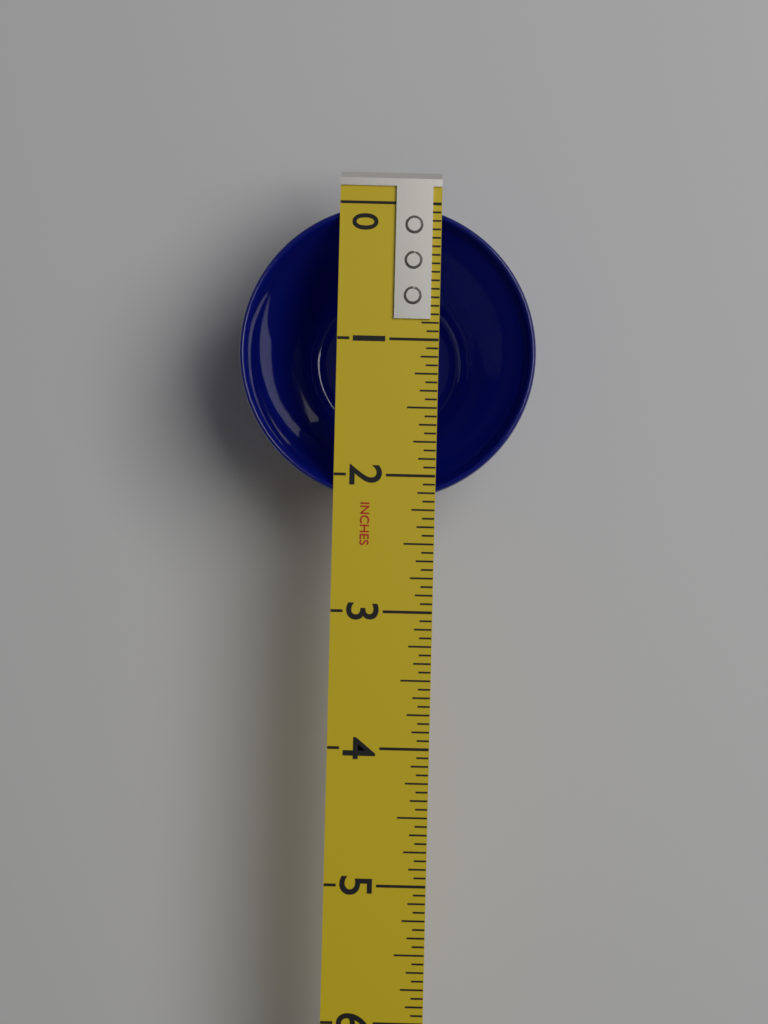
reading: 2.1875 in
